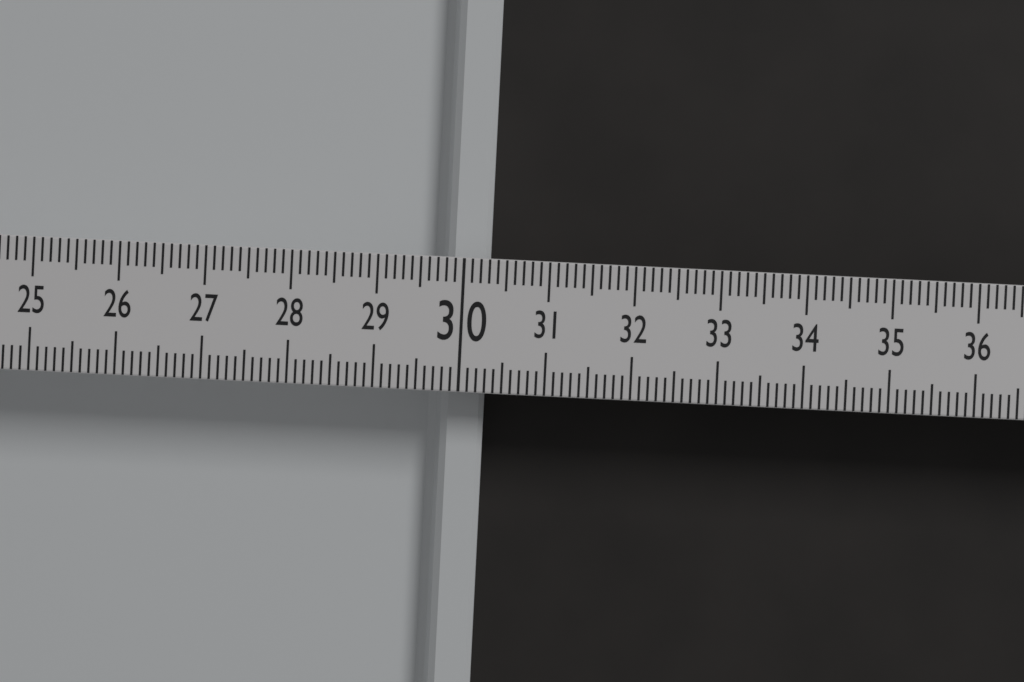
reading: 30.3 (no unit)
